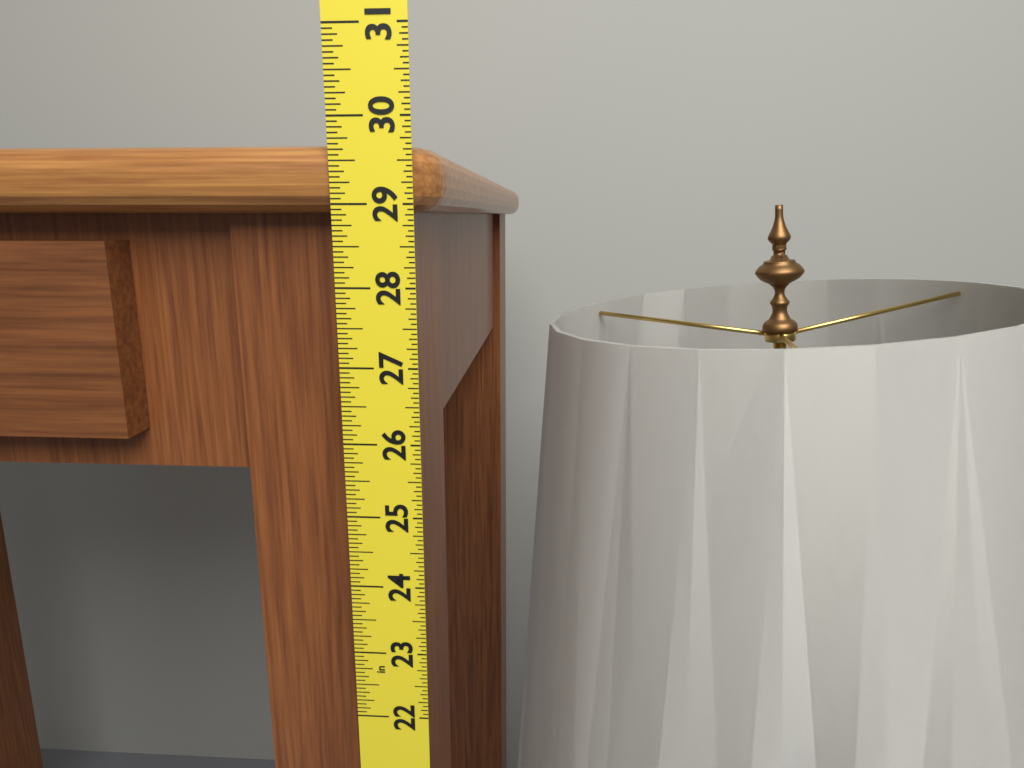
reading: 29.6875 in
